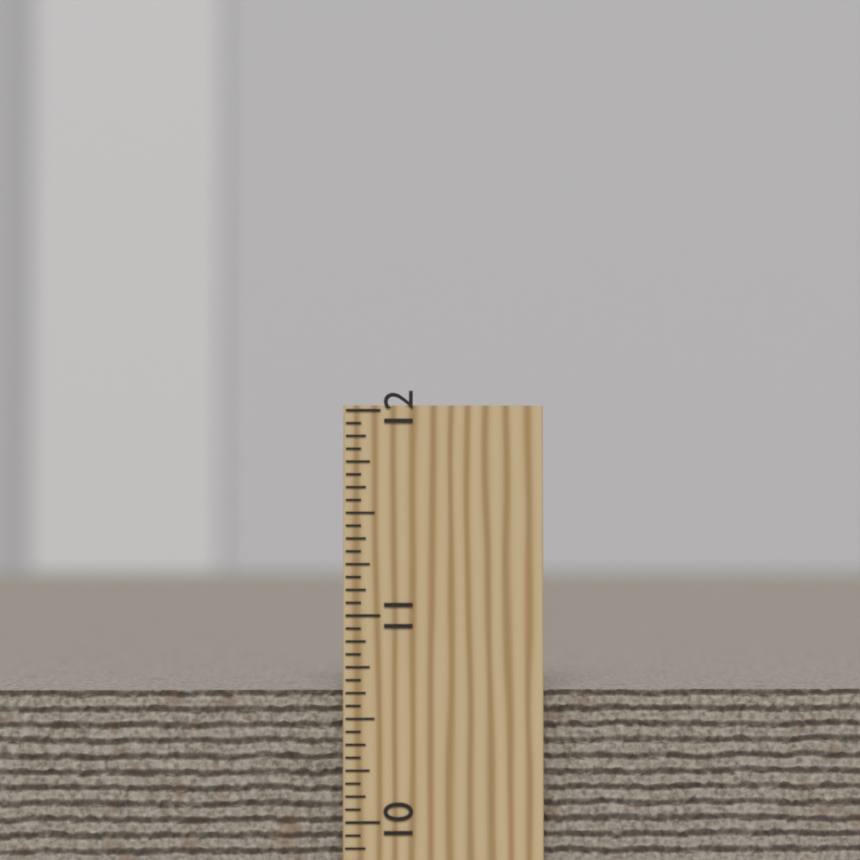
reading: 10.6250 inch
